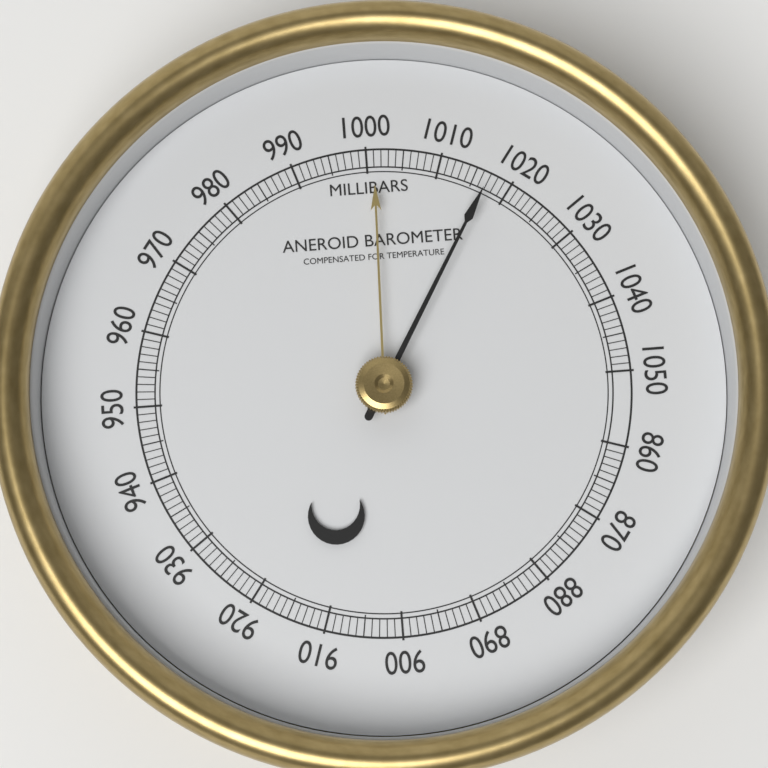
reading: 1017 mbar
